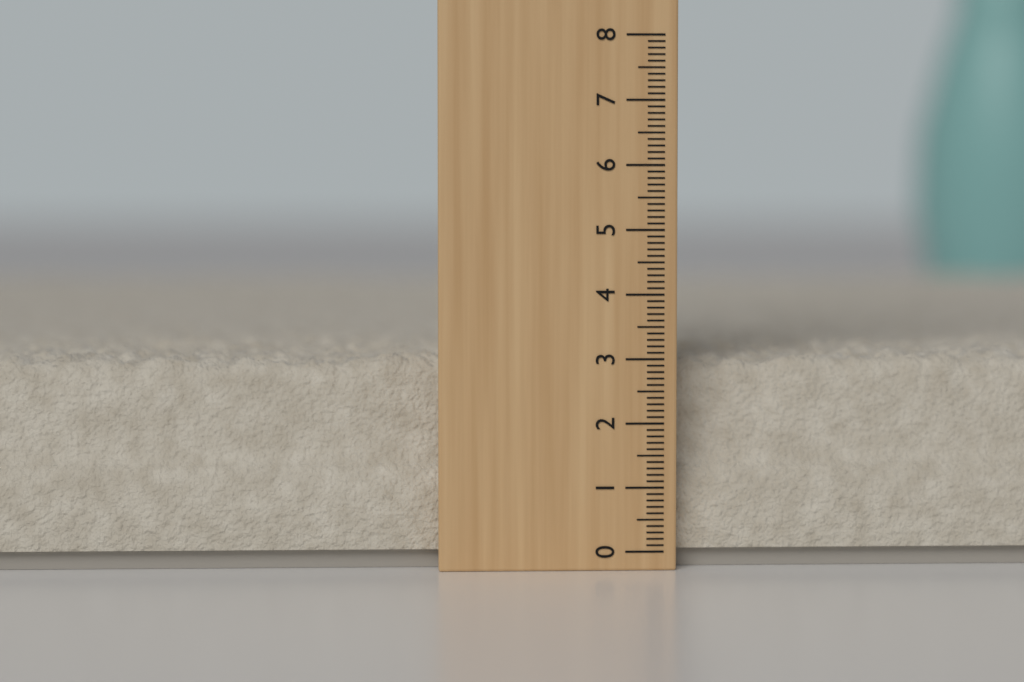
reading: 3.1 (no unit)
